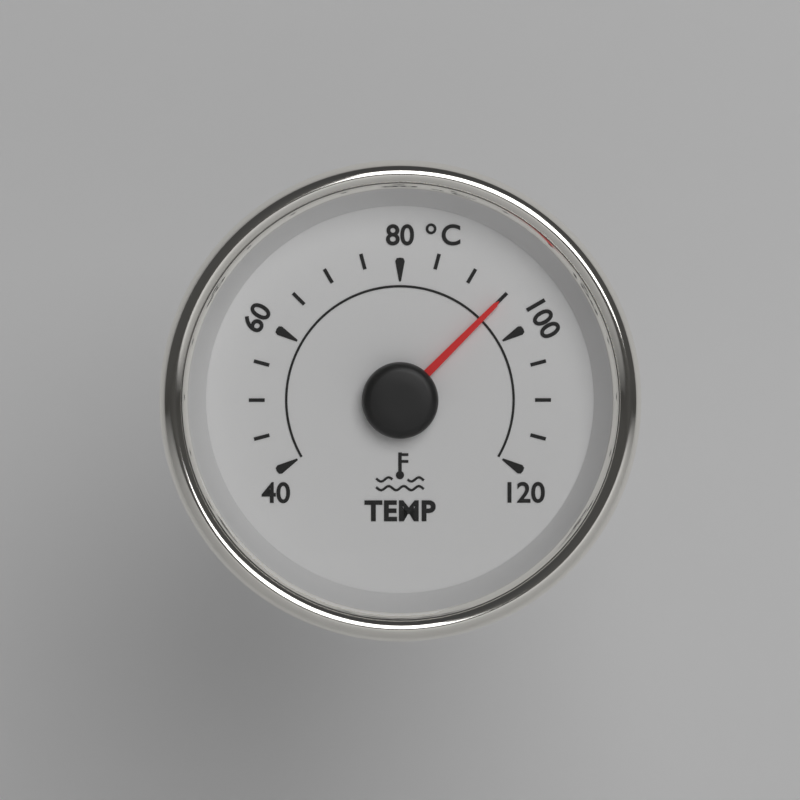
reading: 95 °C
